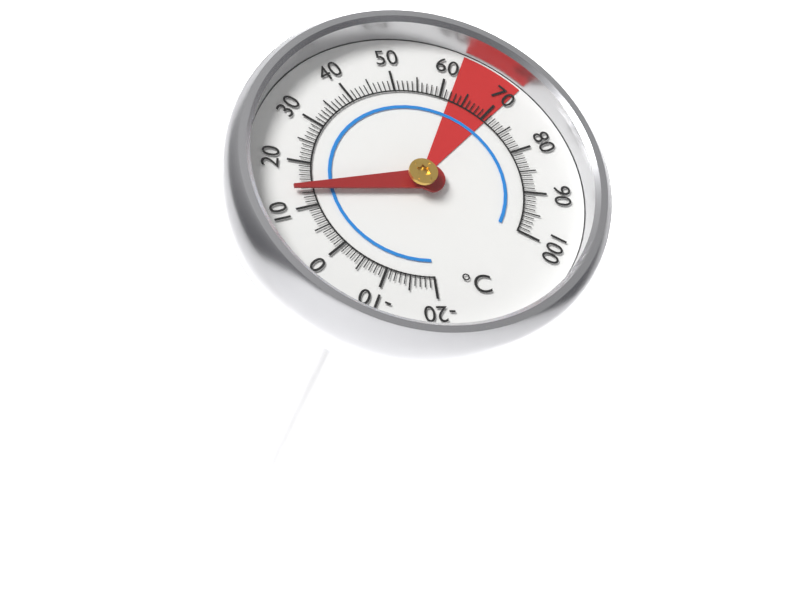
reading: 14 °C
